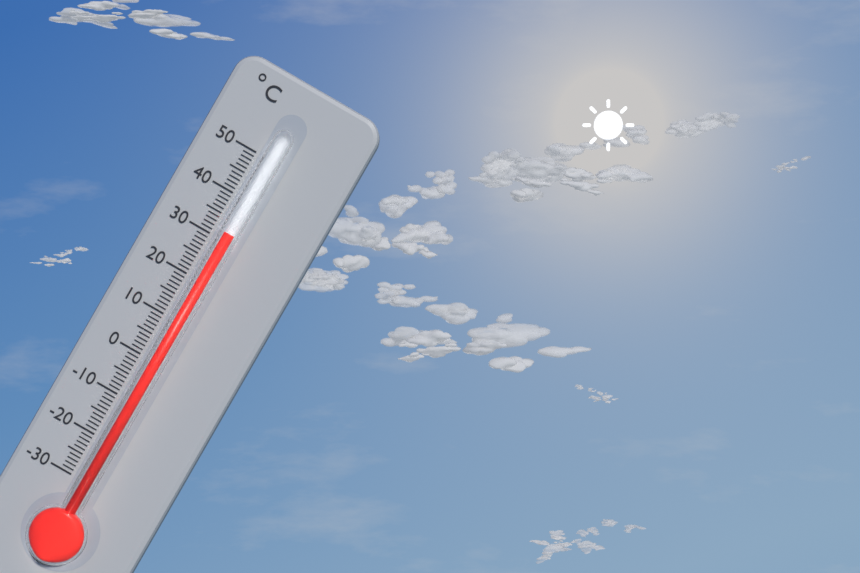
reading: 32 °C
